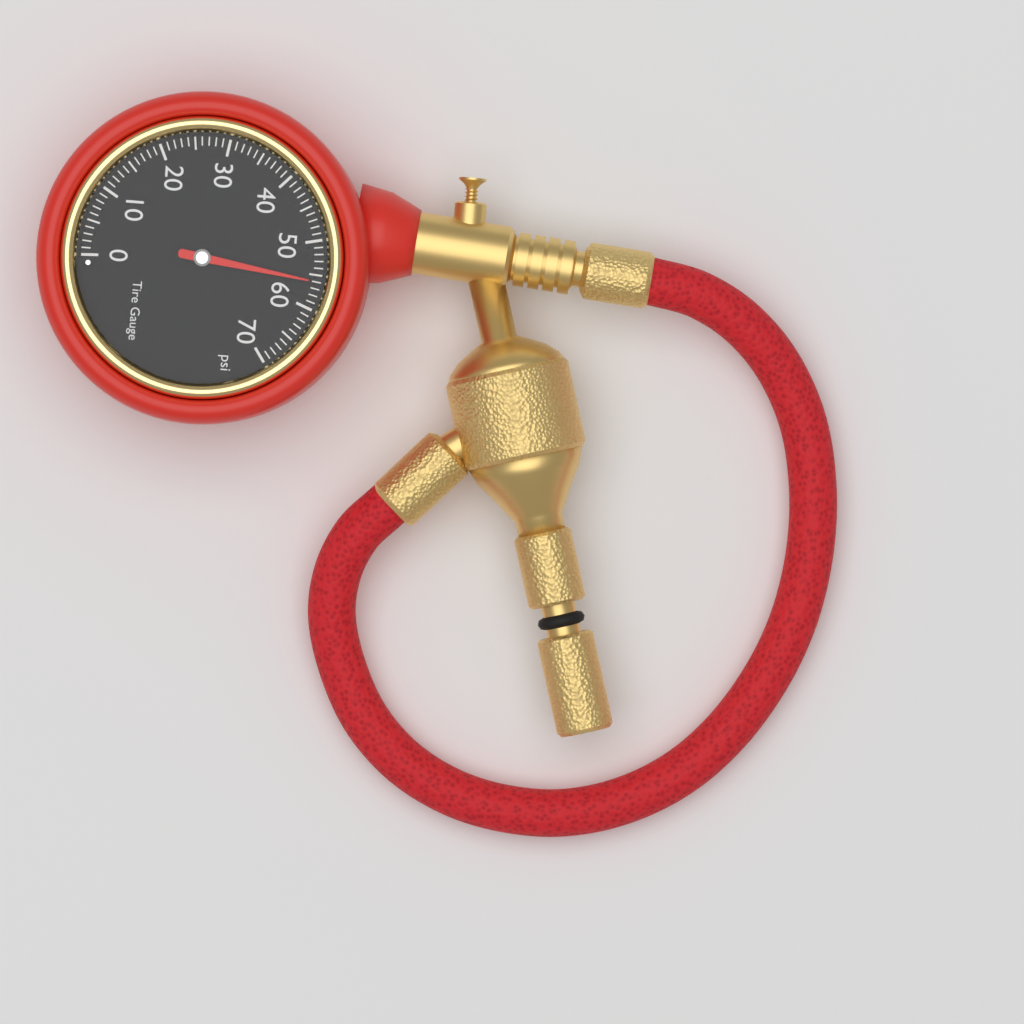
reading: 56 psi
